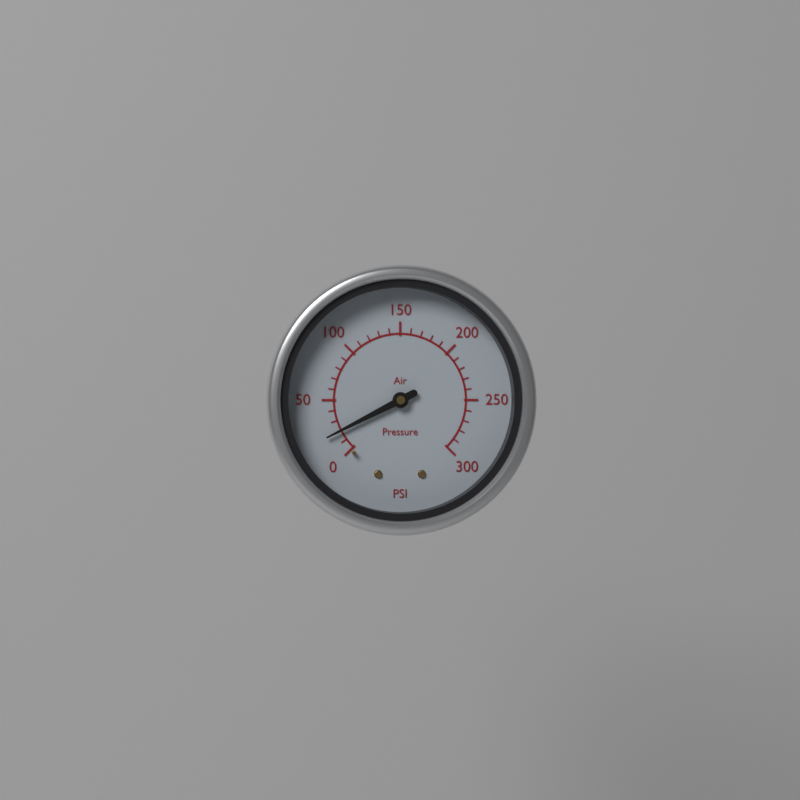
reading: 20 psi
